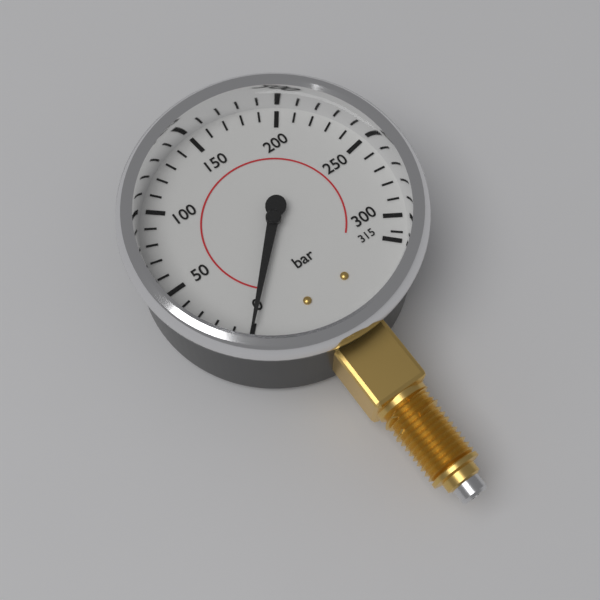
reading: 0 bar
